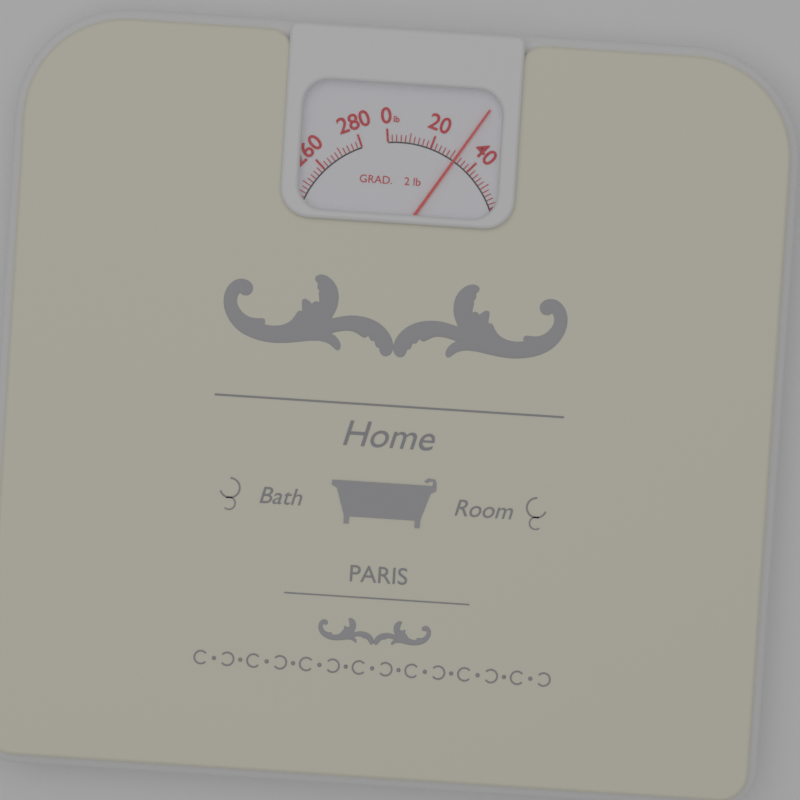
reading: 32 lb
